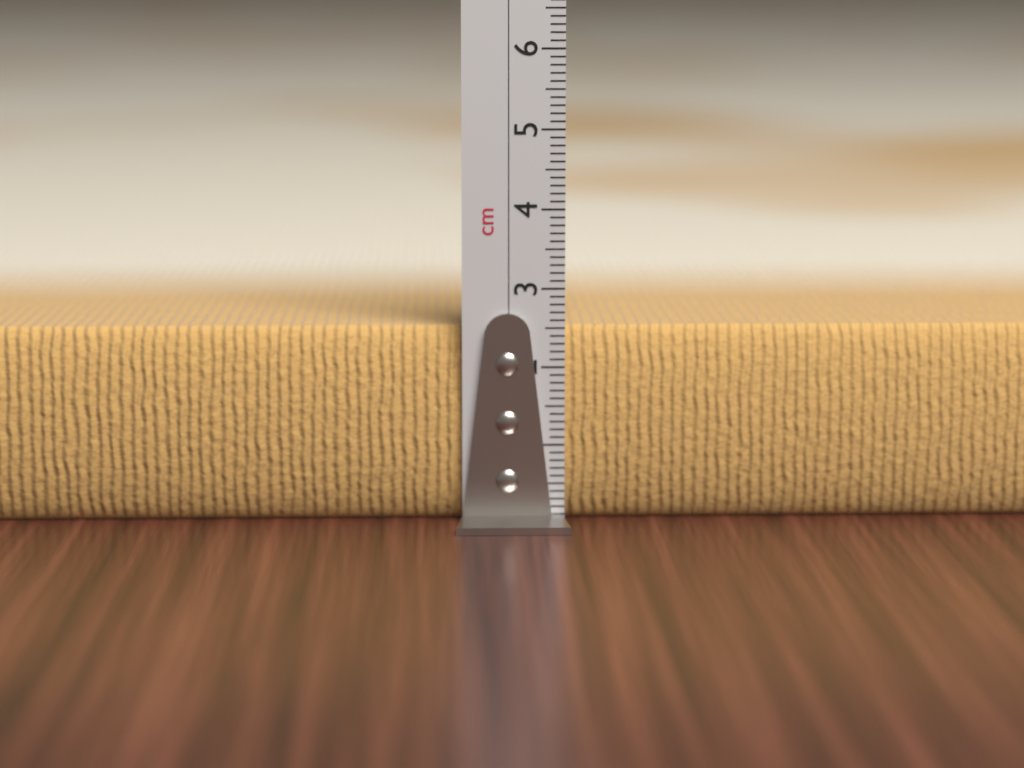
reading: 2.5 cm
